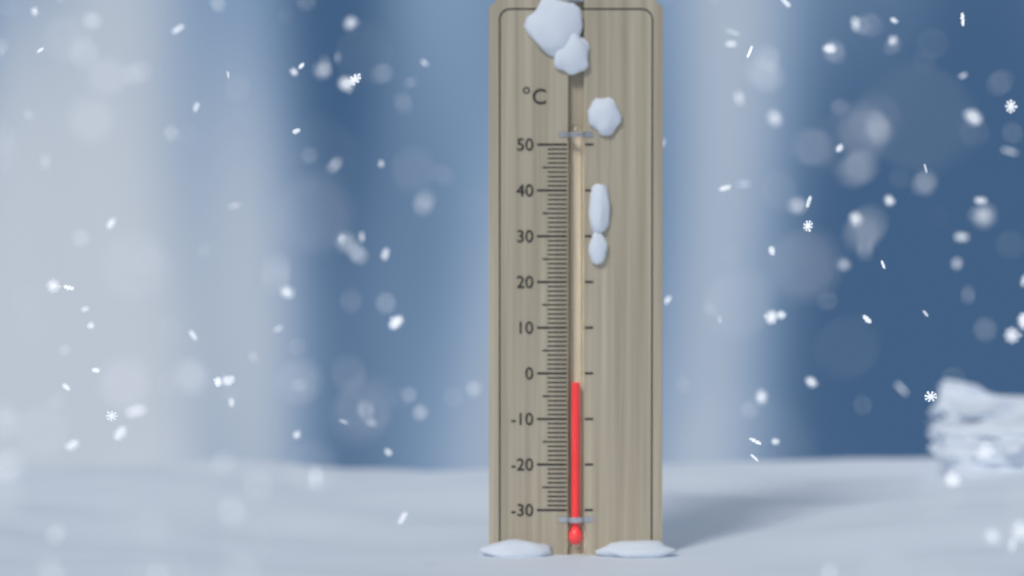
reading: -2 °C
